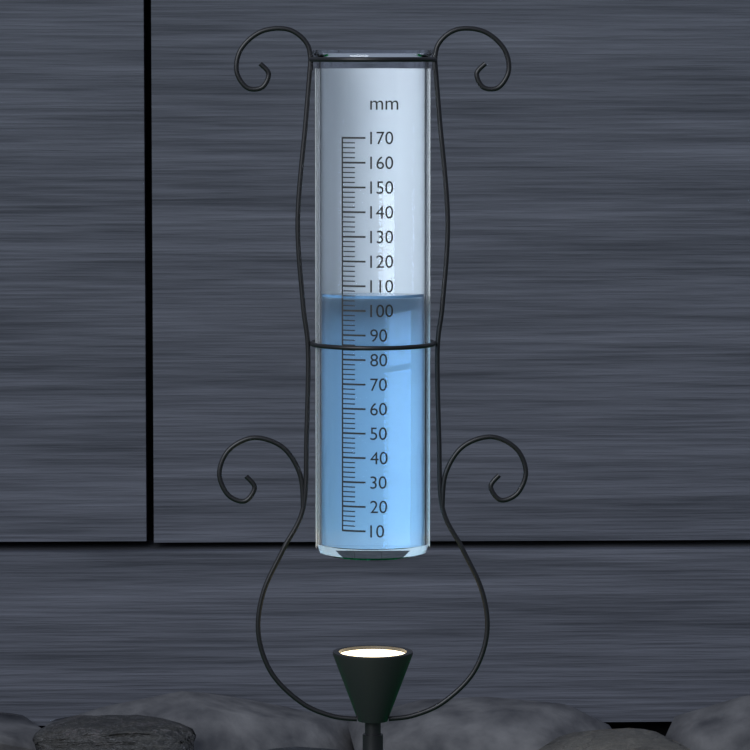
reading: 106 mm
